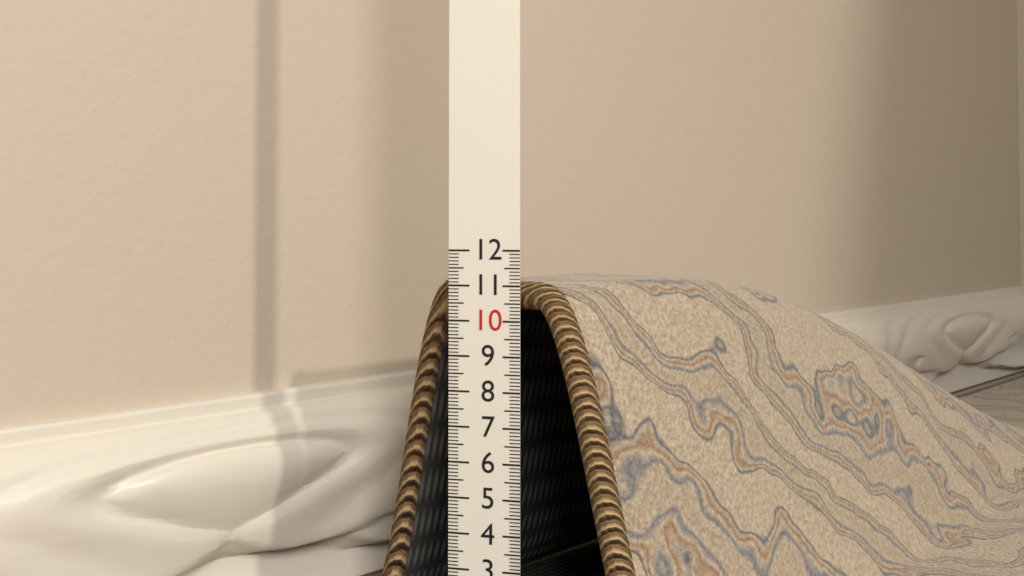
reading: 11.1 (no unit)
